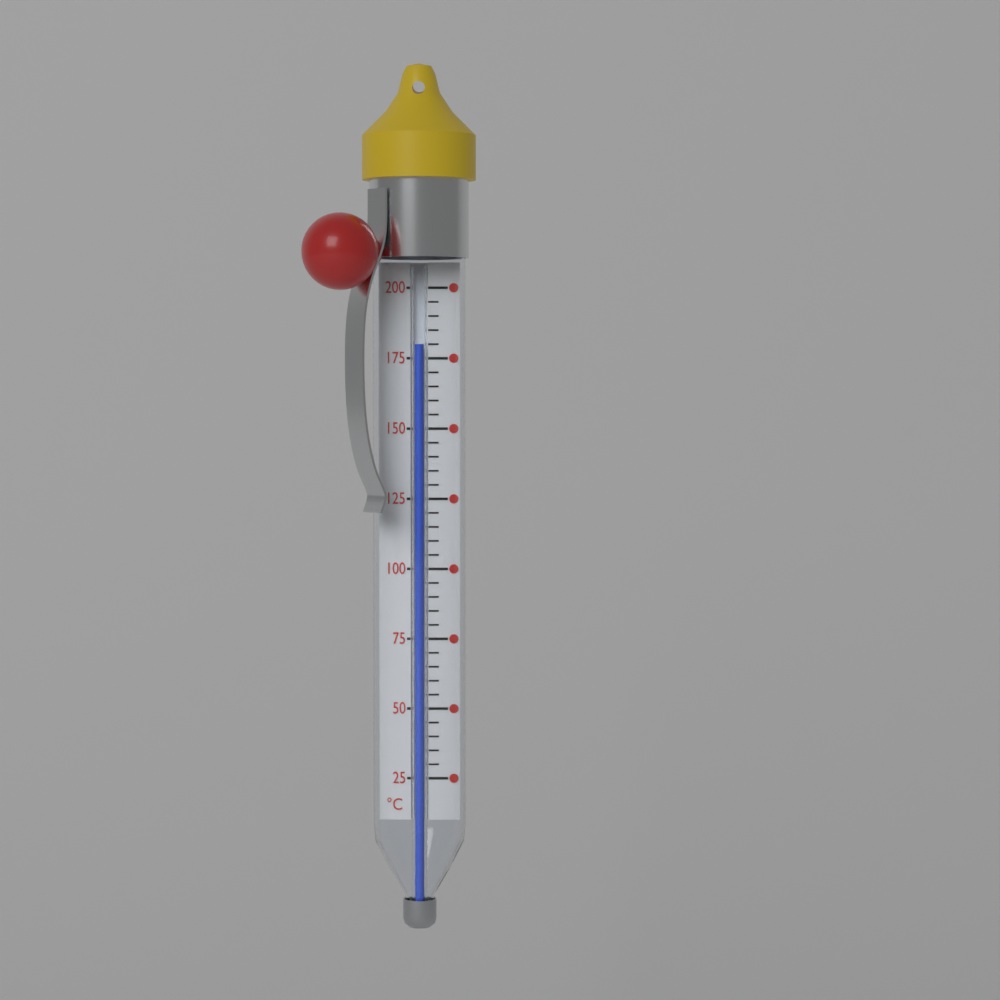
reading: 180 °C
